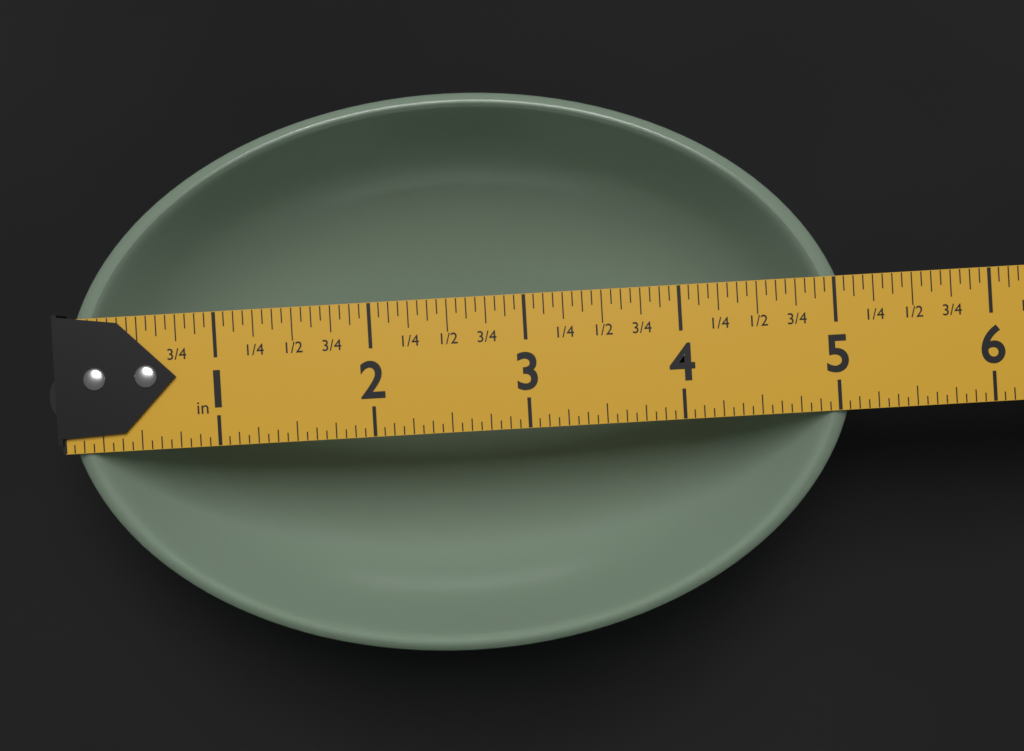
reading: 5.1250 in
